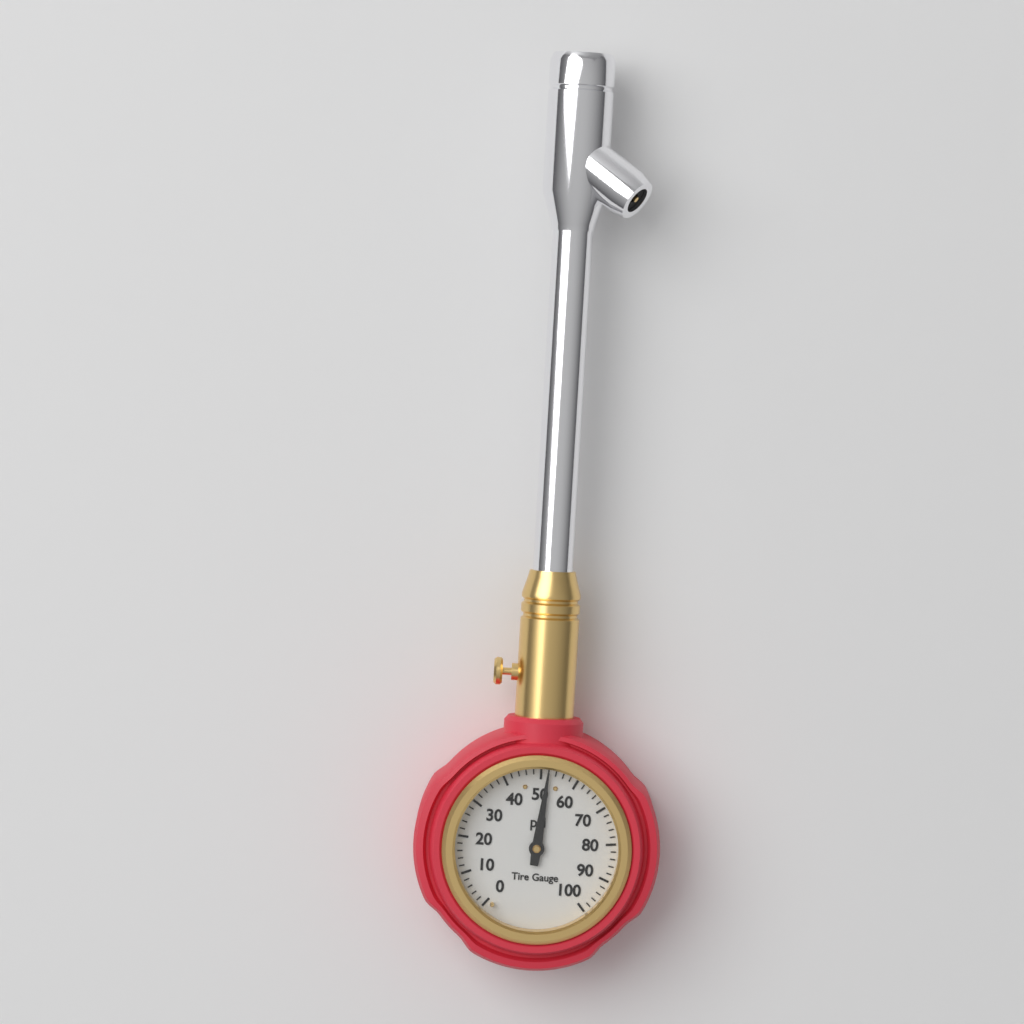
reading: 52 psi
